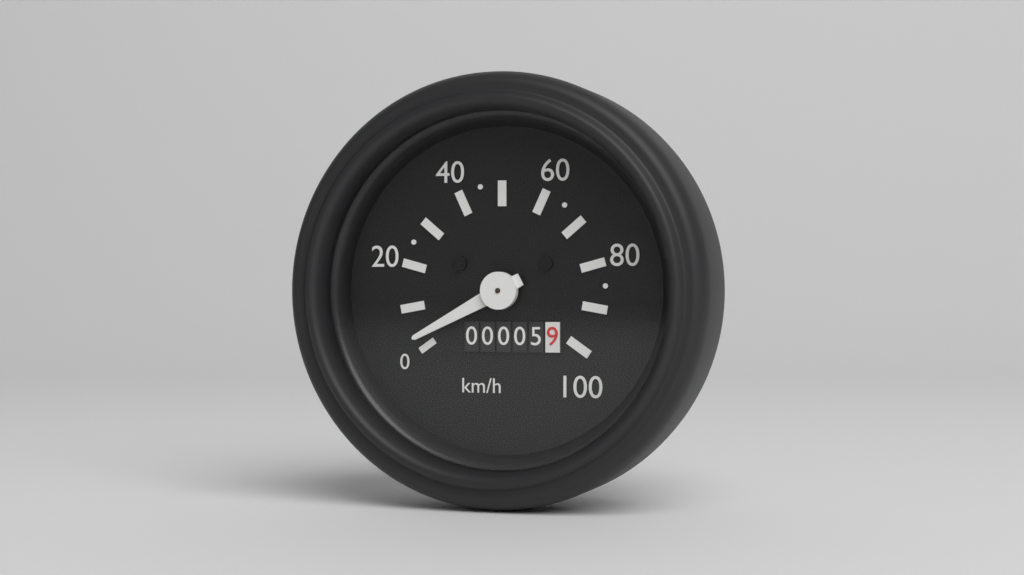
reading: 3 km/h
